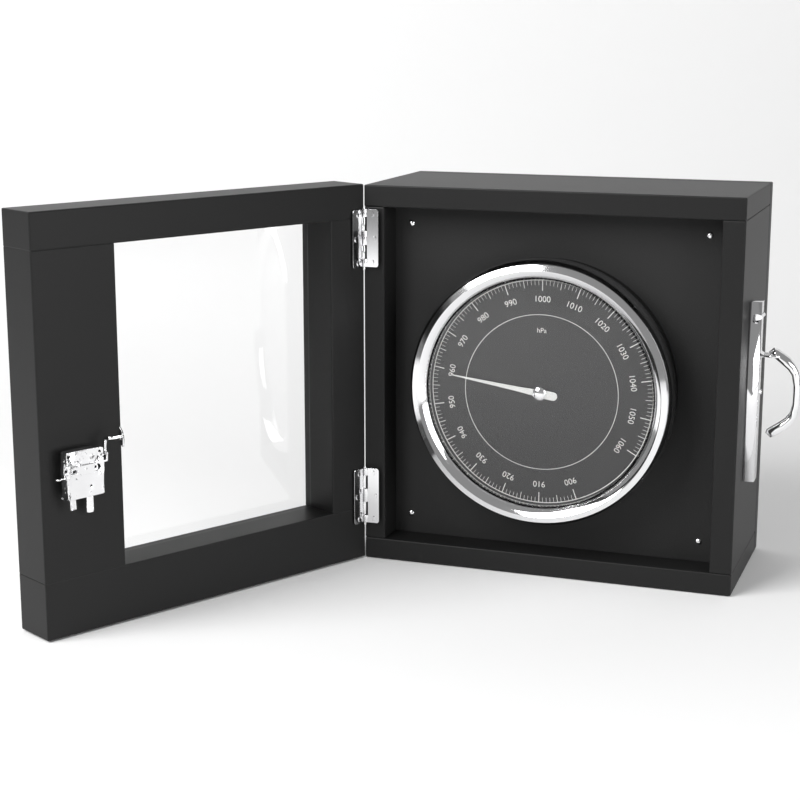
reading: 959 hPa
